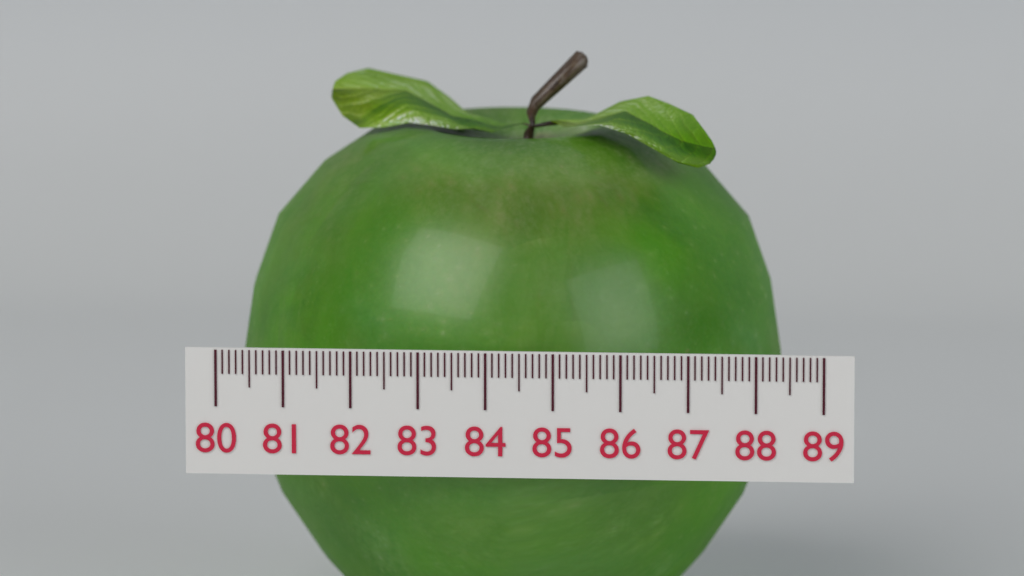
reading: 88.2 (no unit)
